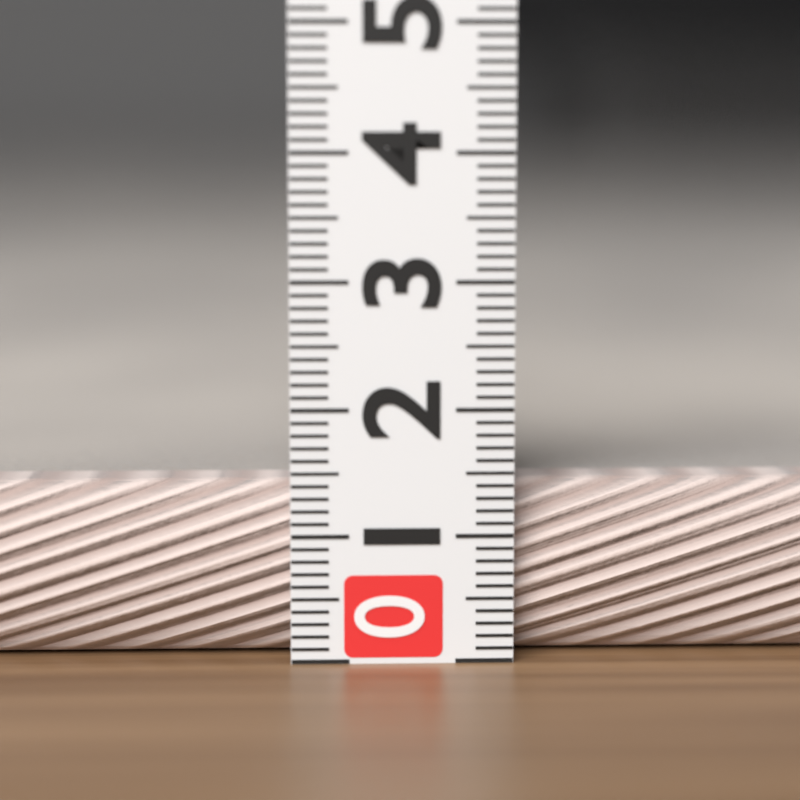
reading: 1.4 (no unit)
